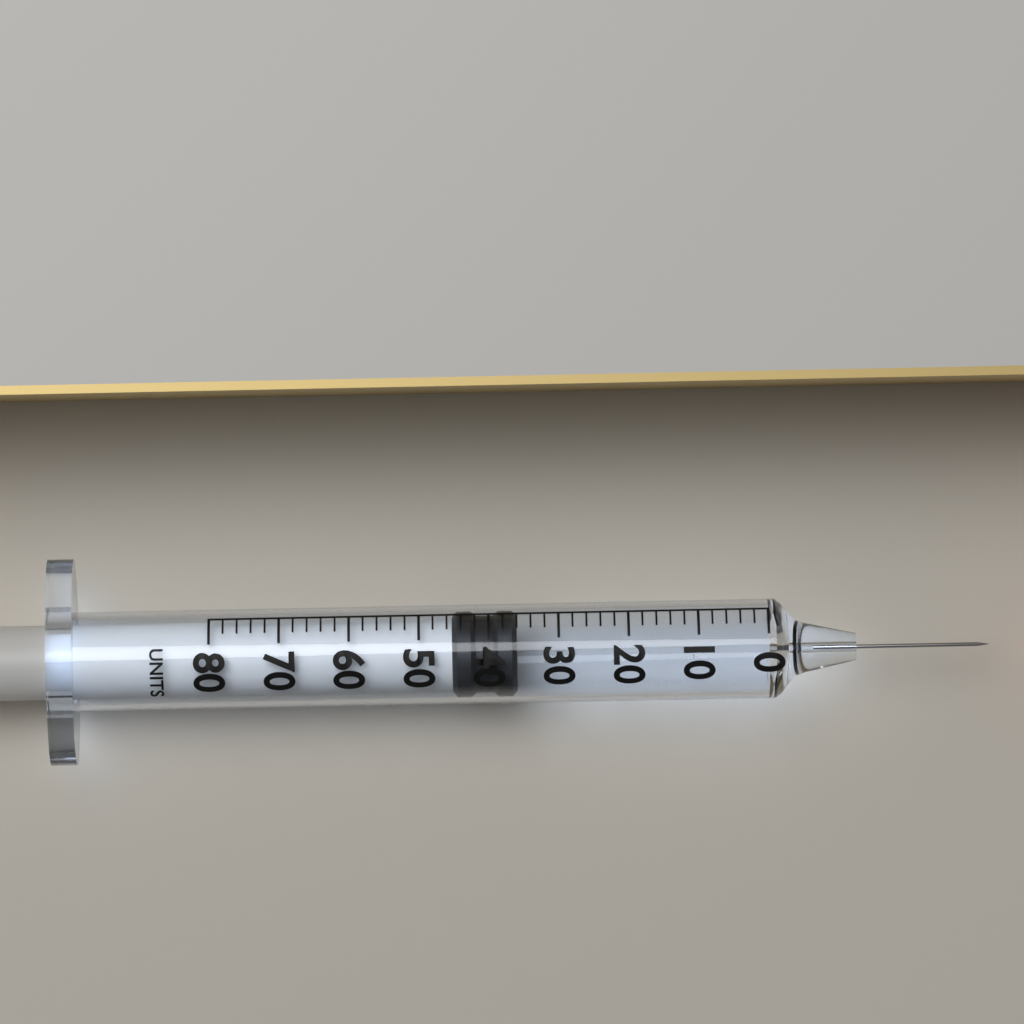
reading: 36 units
